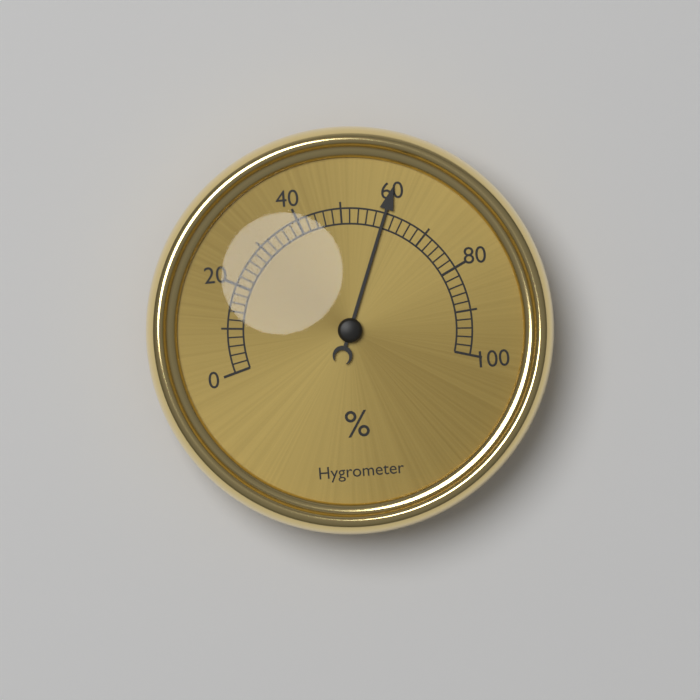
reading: 60 %
